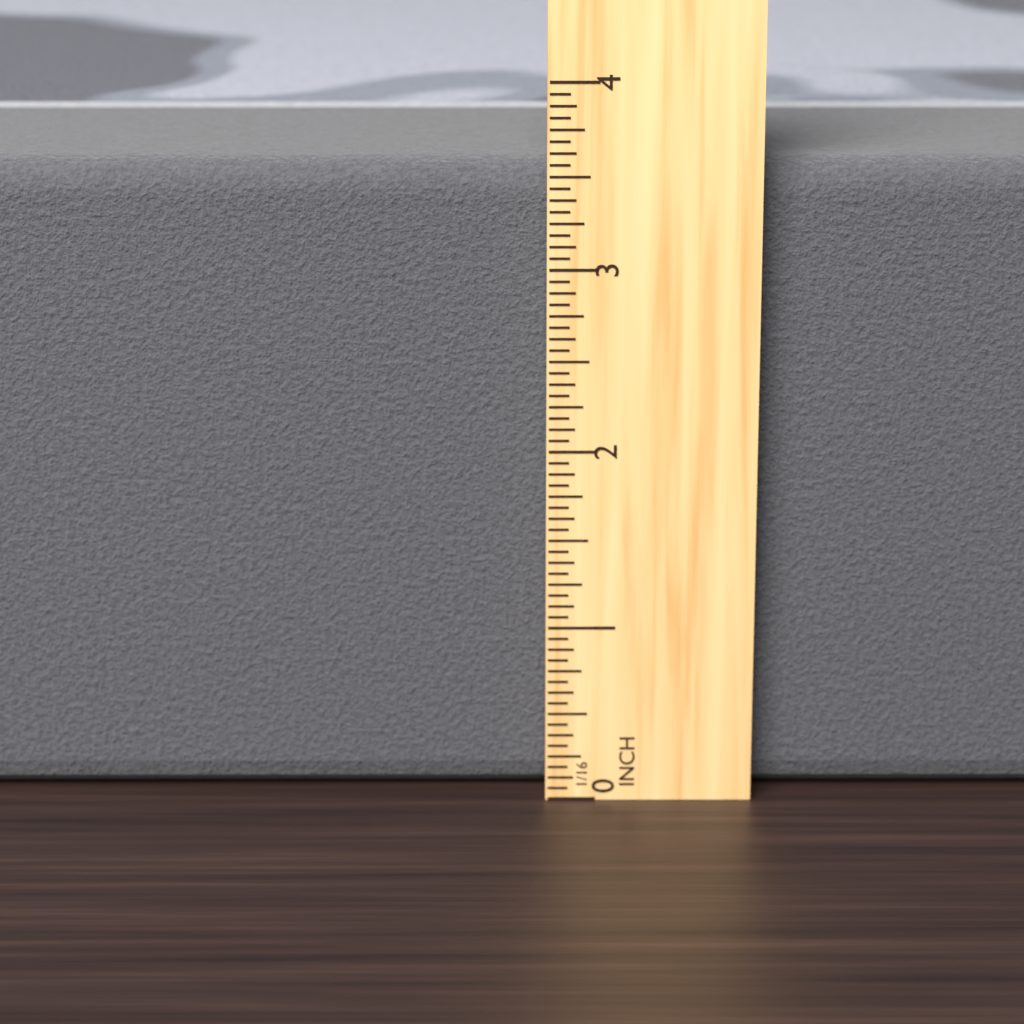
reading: 3.5625 in
